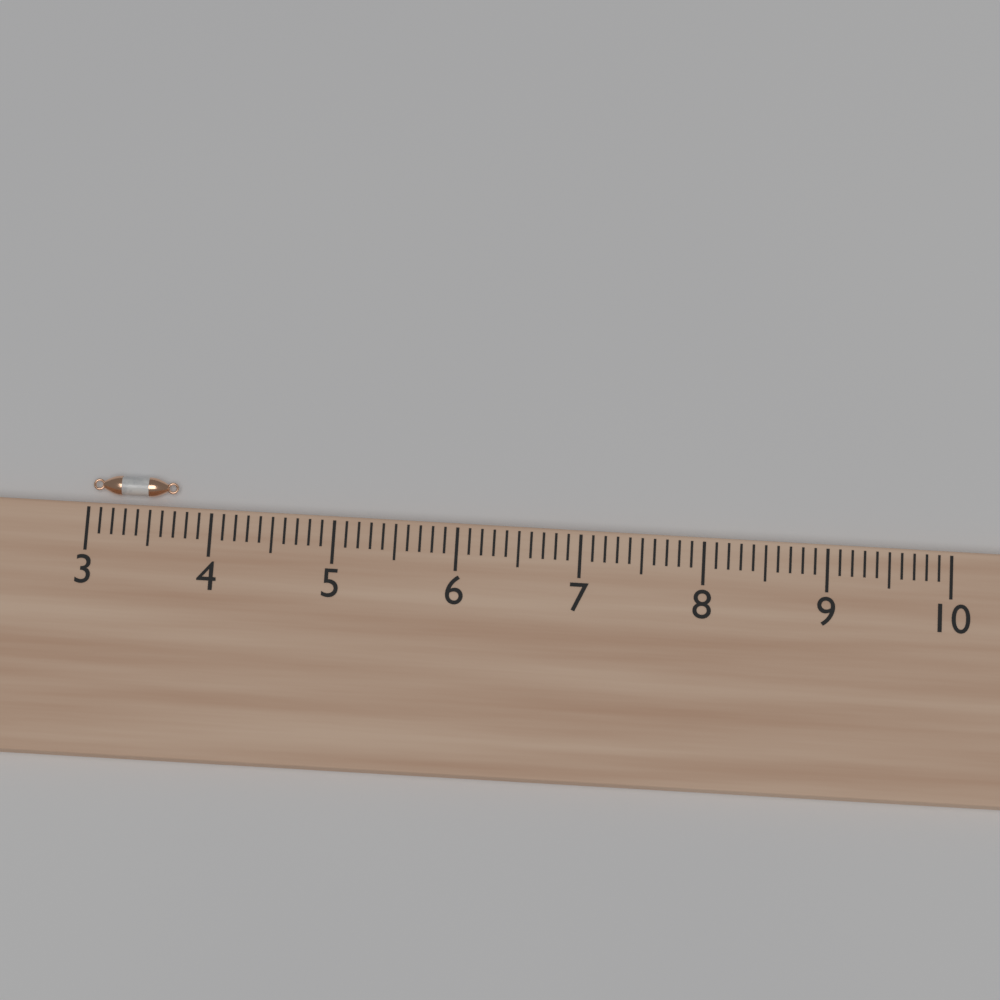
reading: 3.7 (no unit)
